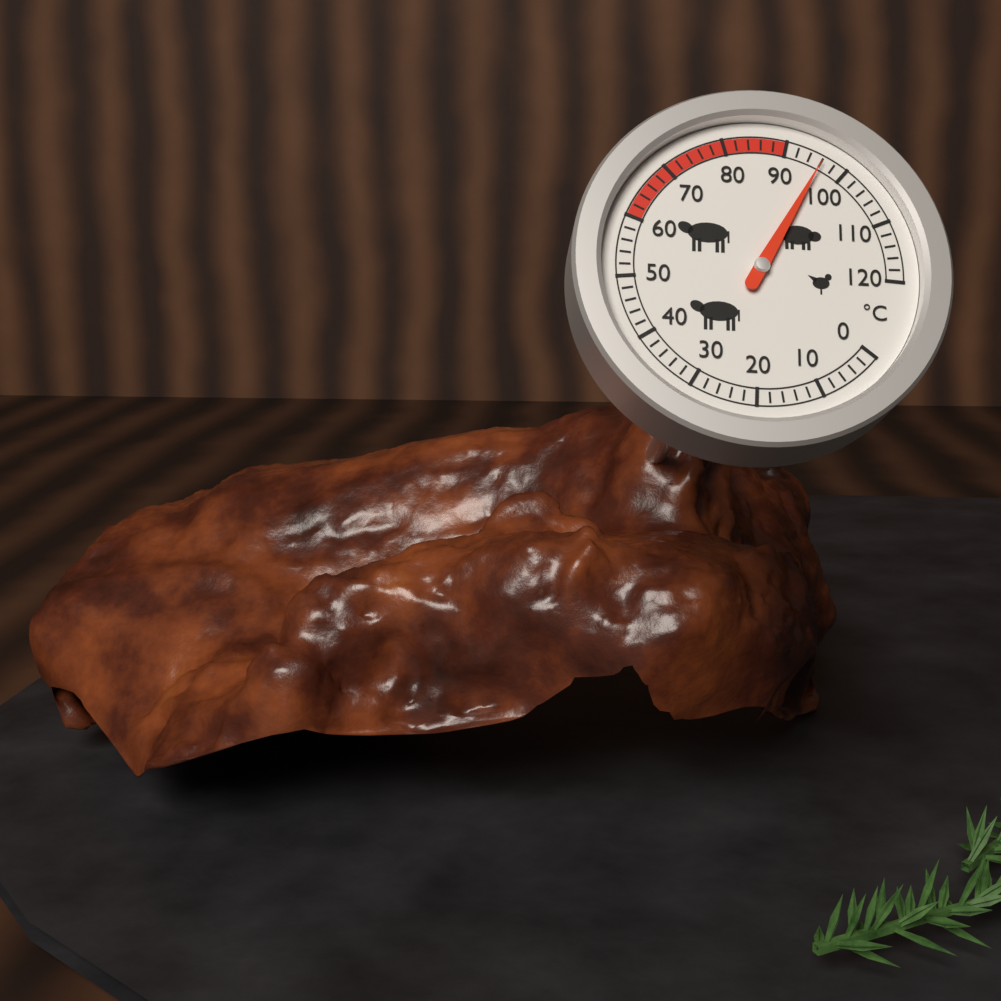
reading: 96 °C
